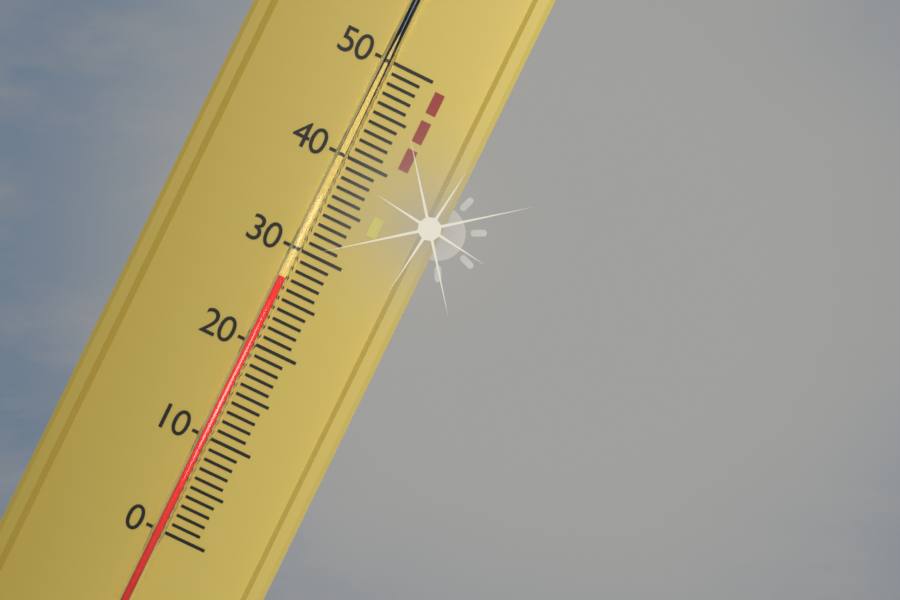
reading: 27 (no unit)
